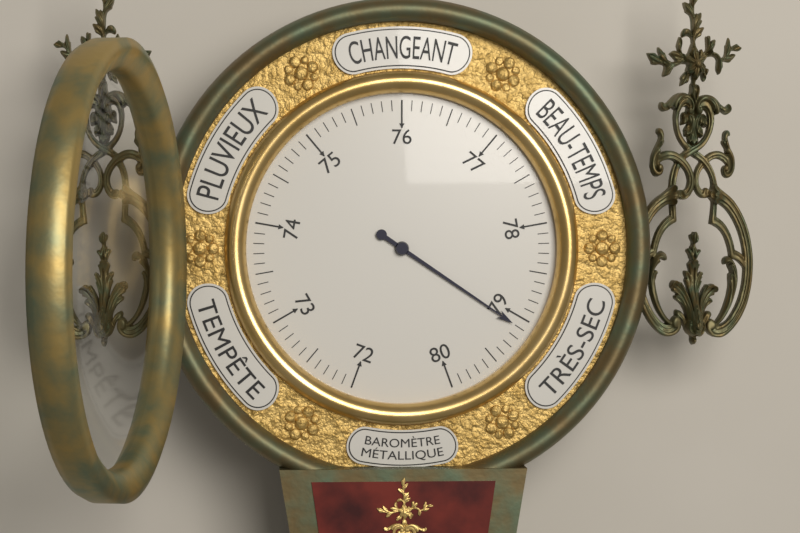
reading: 79.1 (no unit)
